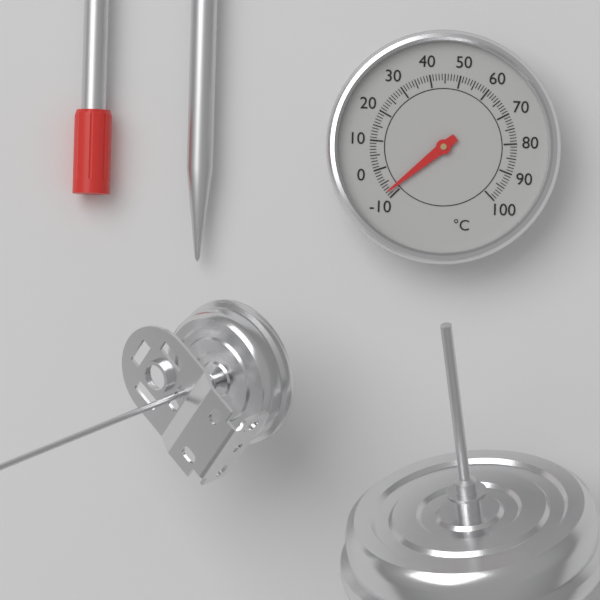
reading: -8 °C
